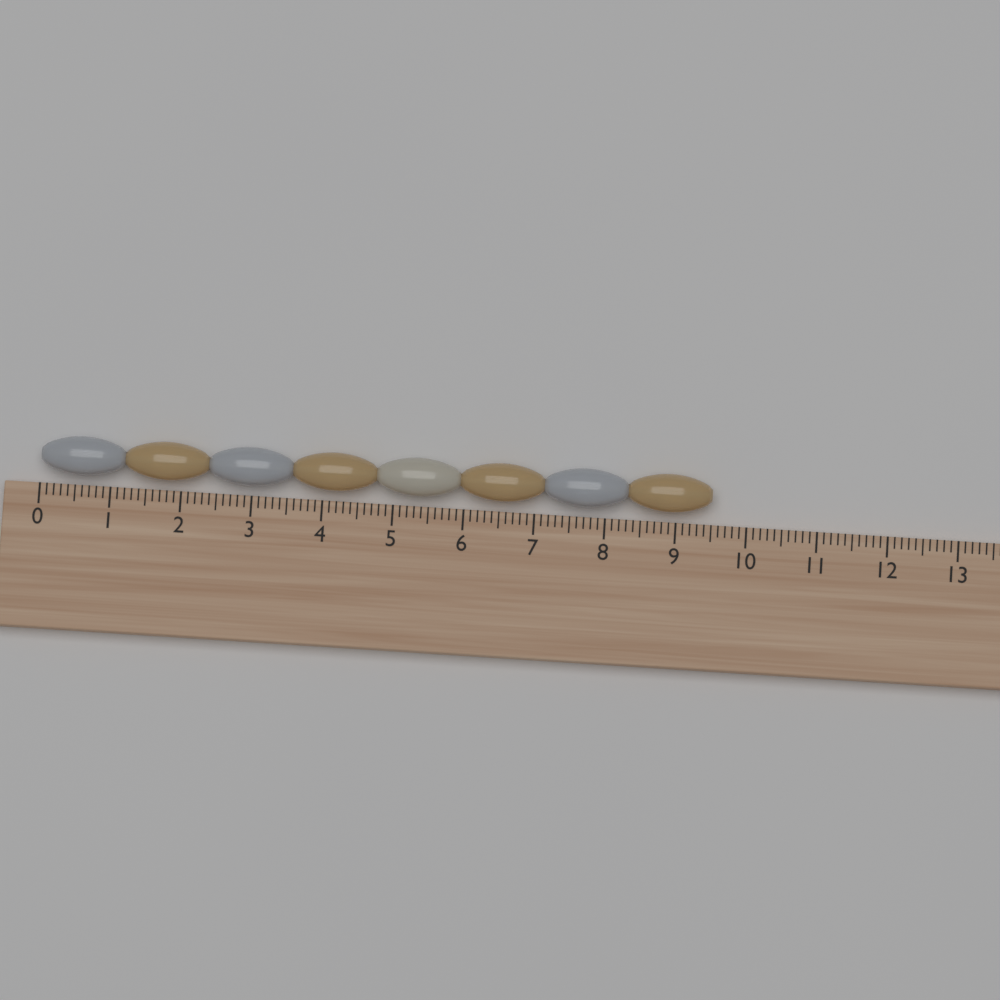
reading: 9.5 (no unit)
